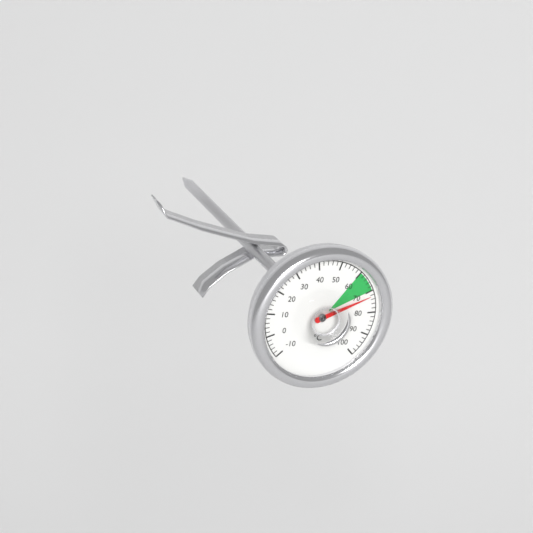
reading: 72 °C
